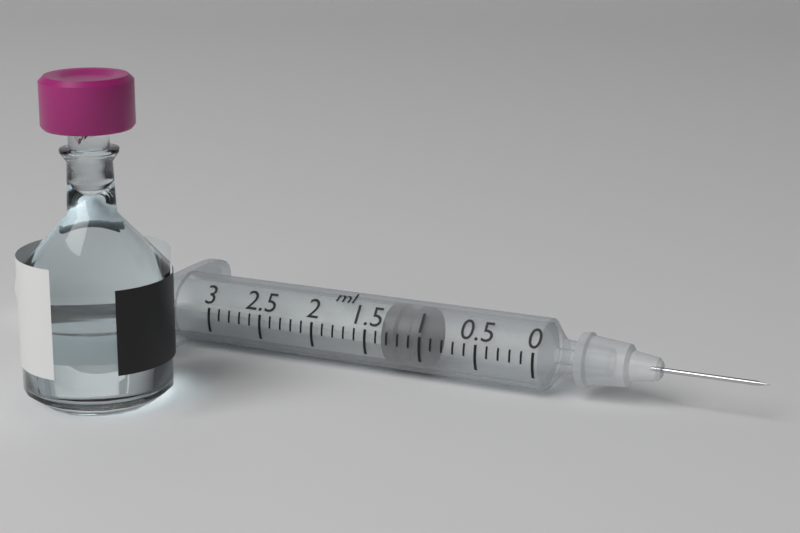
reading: 1.0 ml
